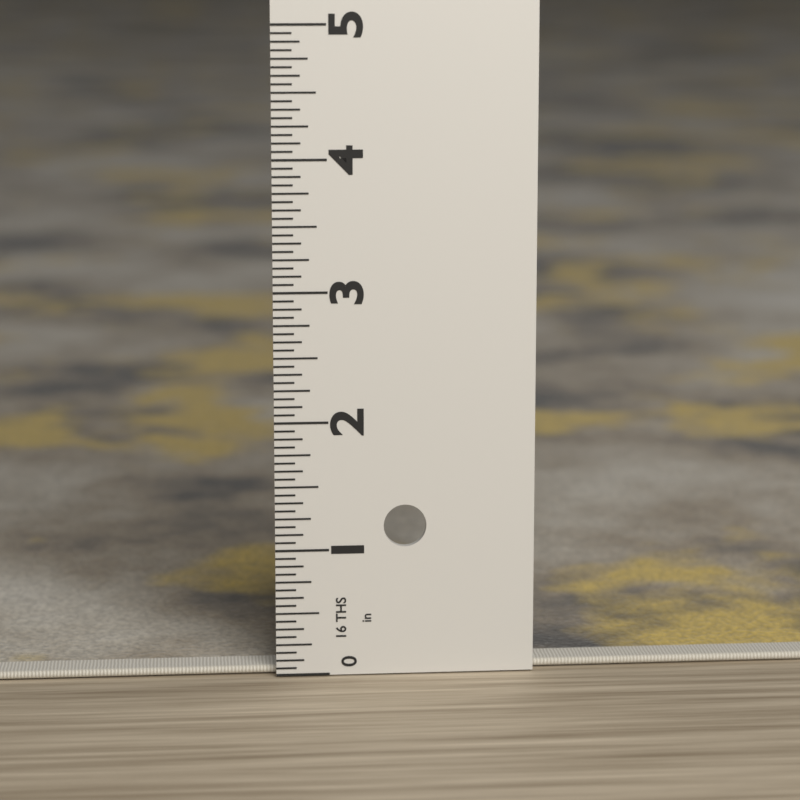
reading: 0.0625 in
